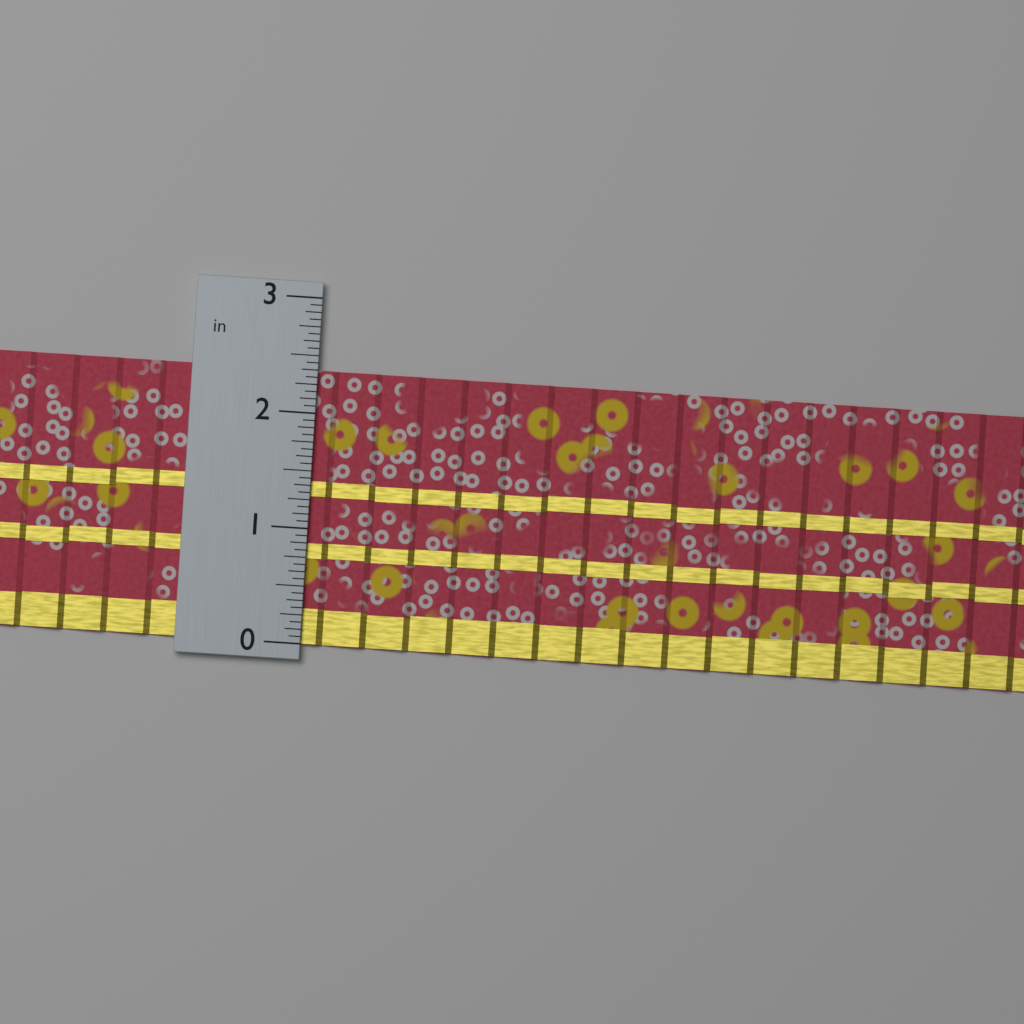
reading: 2.3750 in
